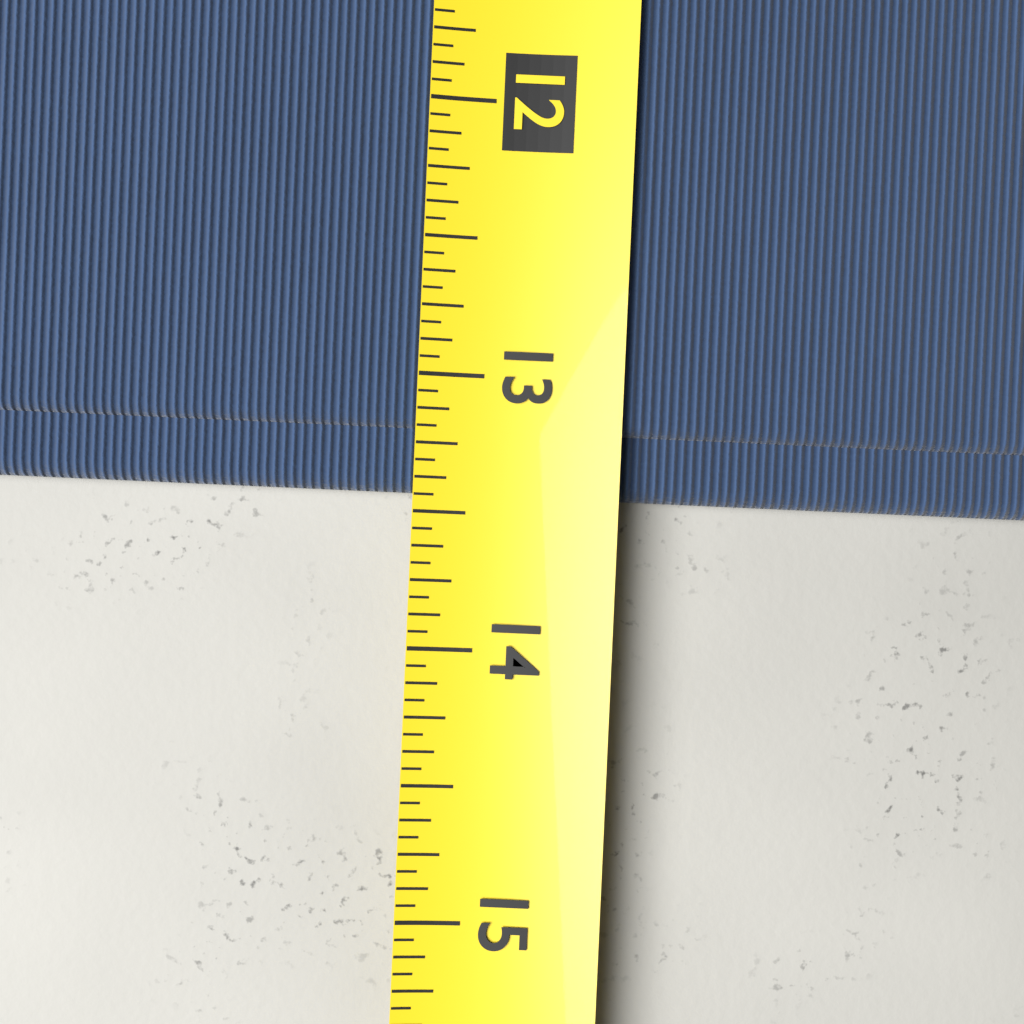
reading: 13.4375 (no unit)
